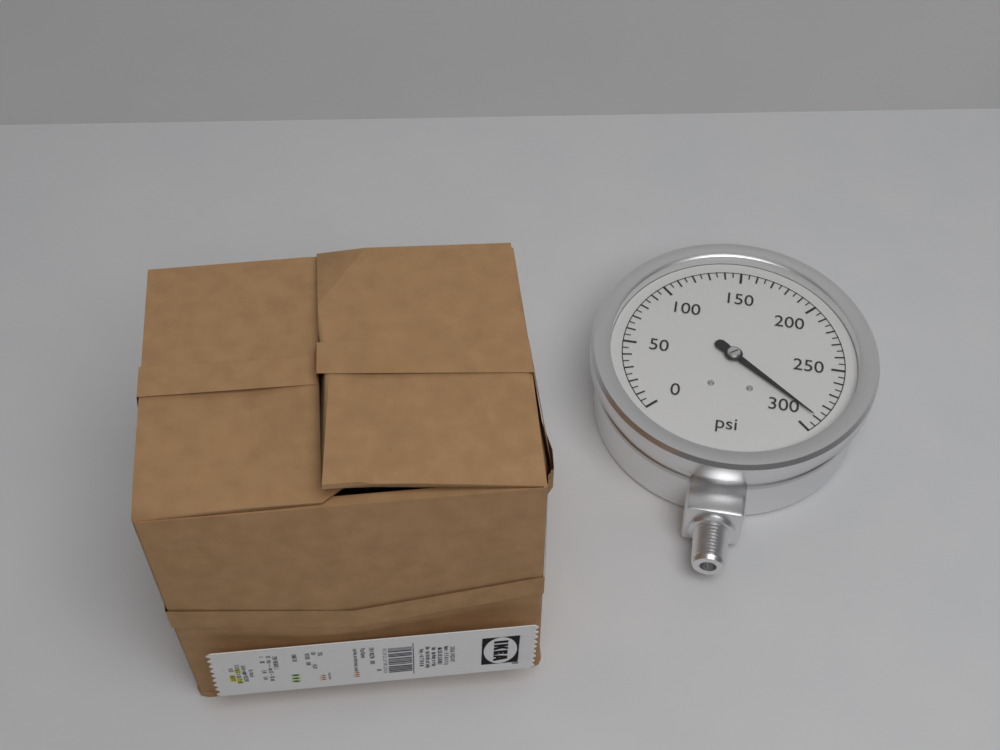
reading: 290 psi
